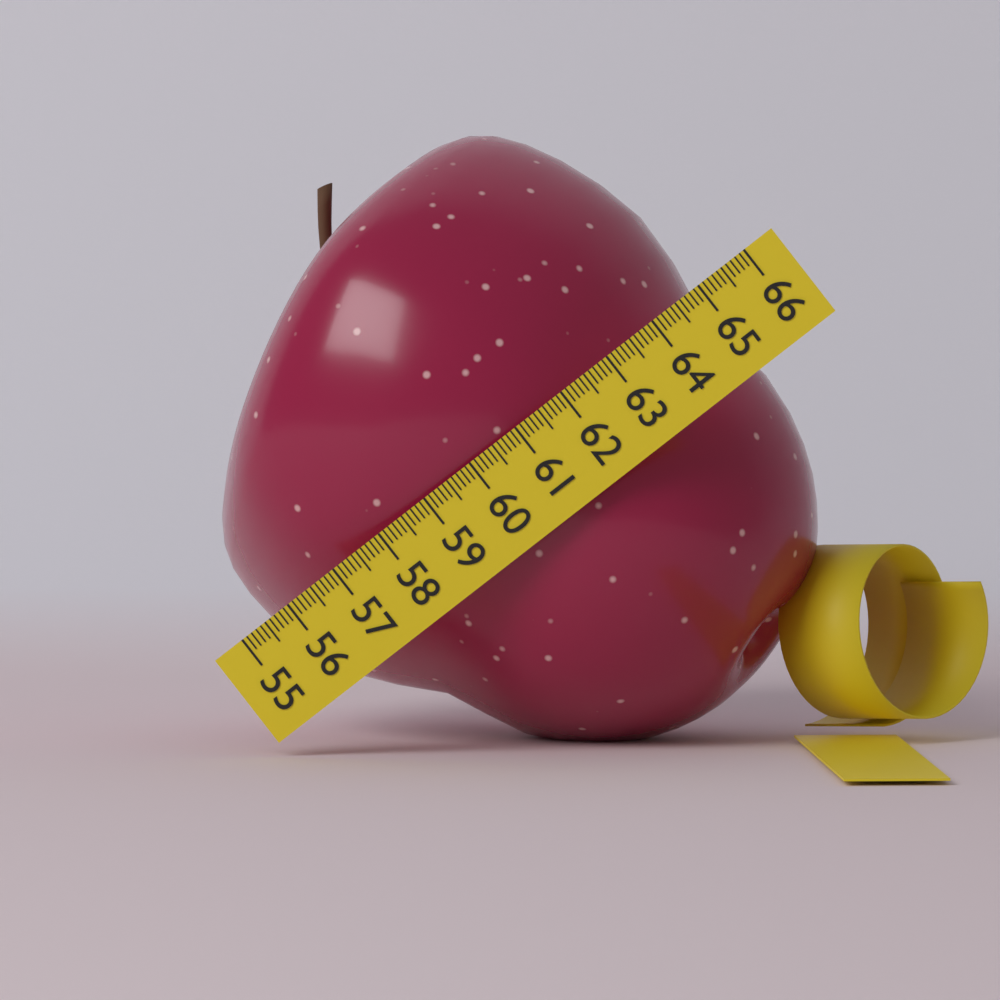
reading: 64.7 (no unit)
